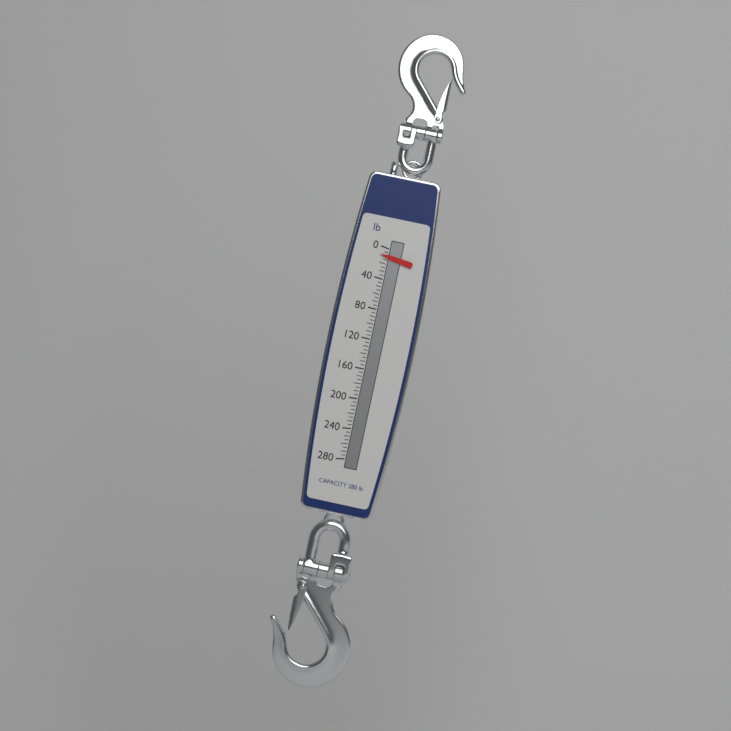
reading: 10 lb
